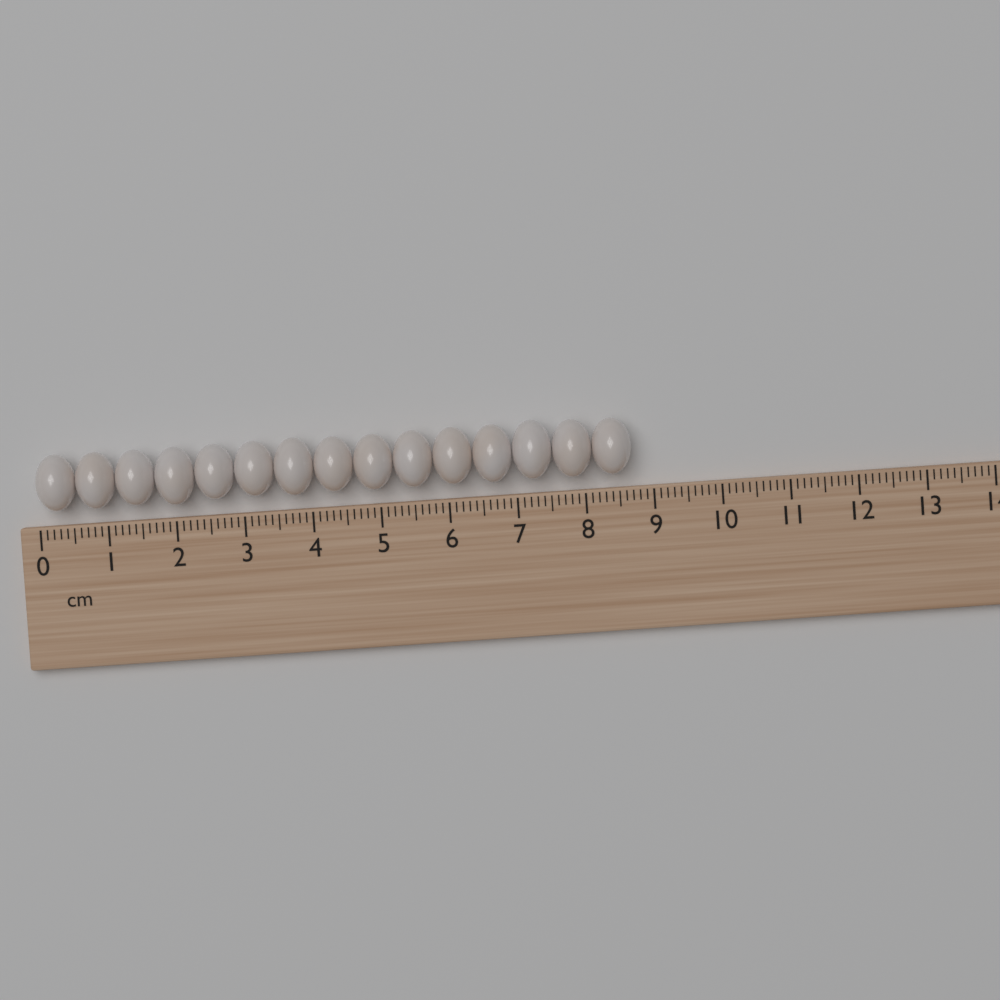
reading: 8.7 cm
